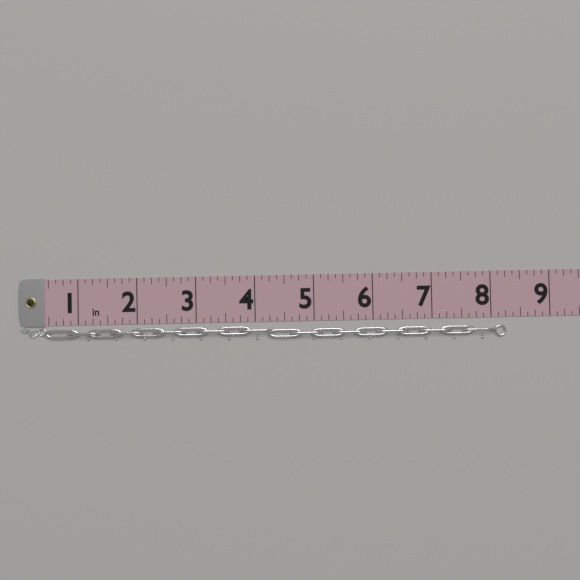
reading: 8.250 in
